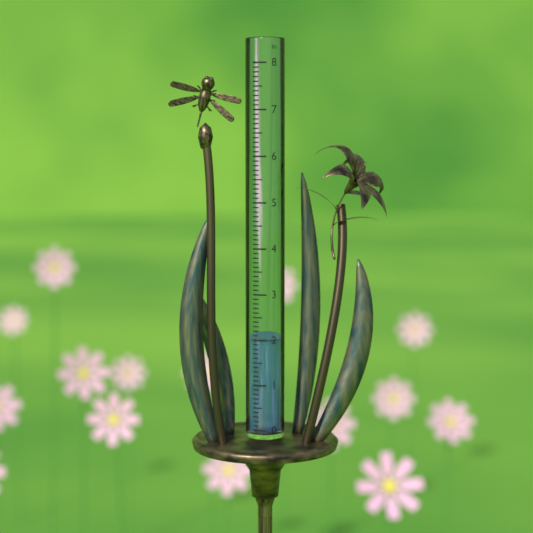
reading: 2.0 in
